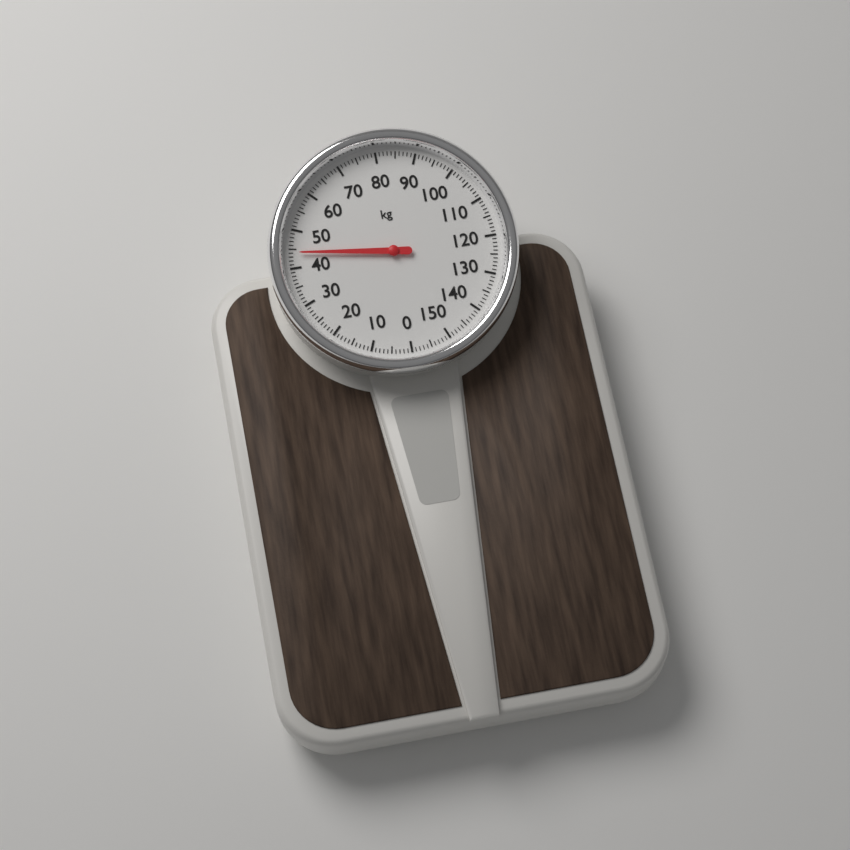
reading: 44 kg
